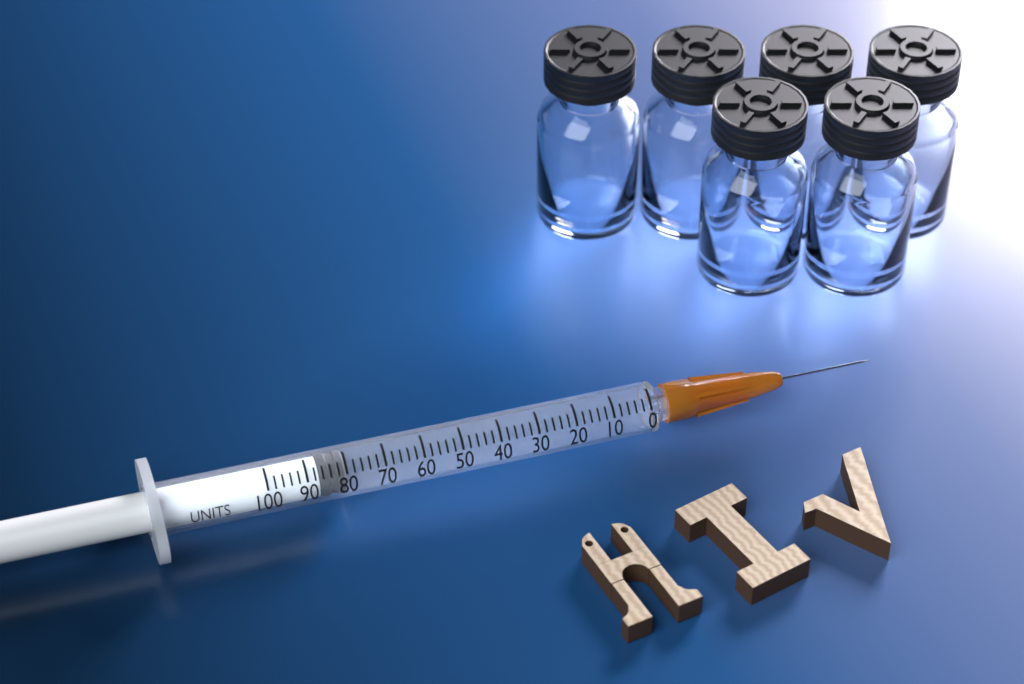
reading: 80 units
